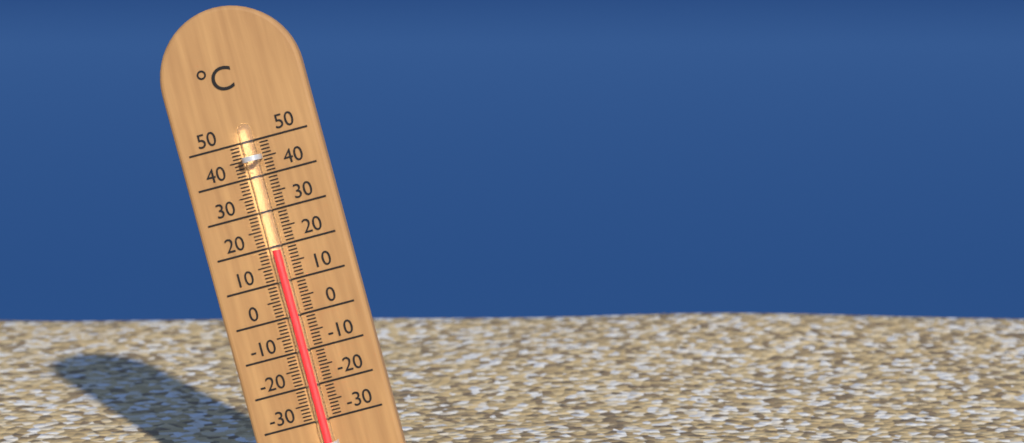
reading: 19 °C
